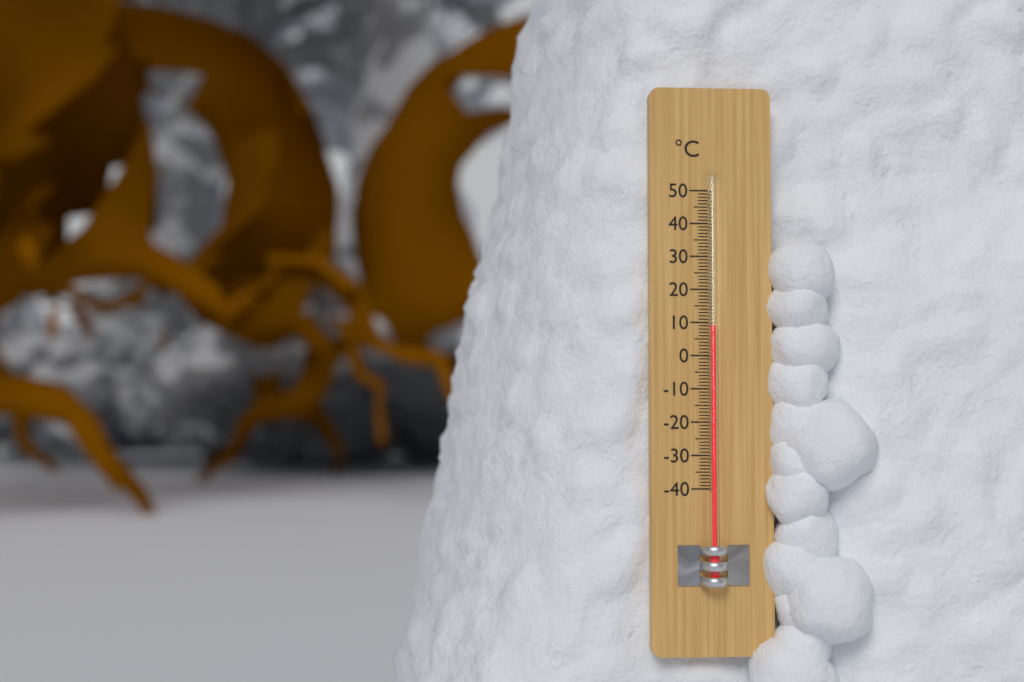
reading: 9 °C
